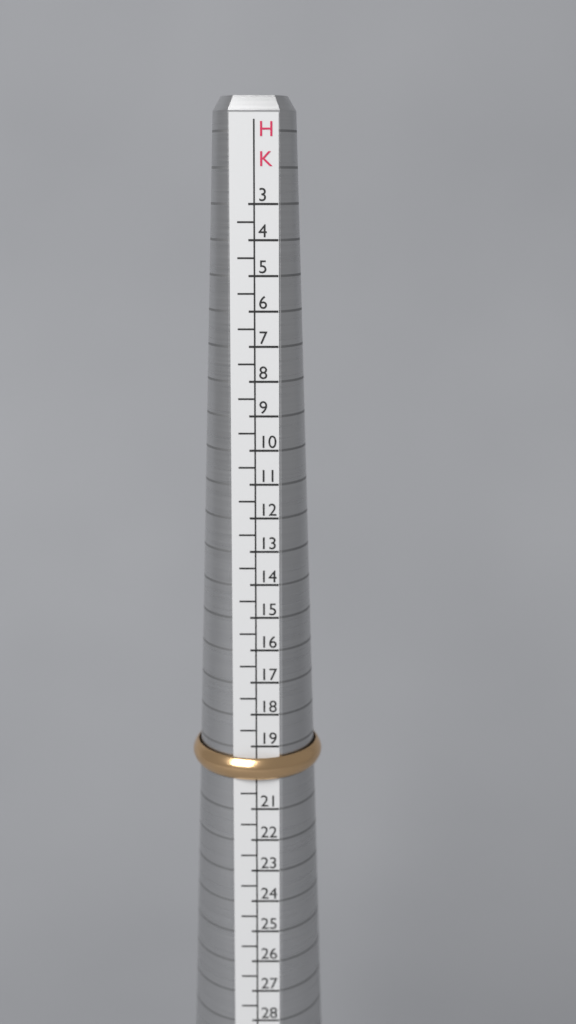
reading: 20.0 HK
